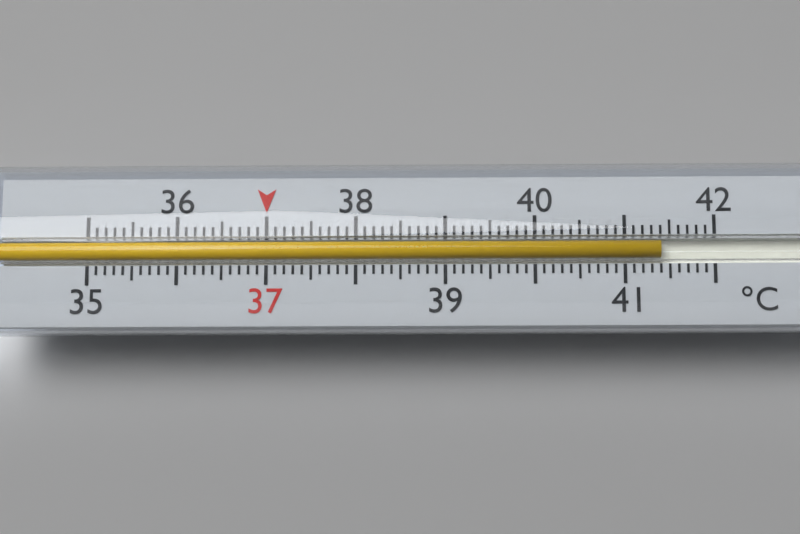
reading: 41.4 °C
